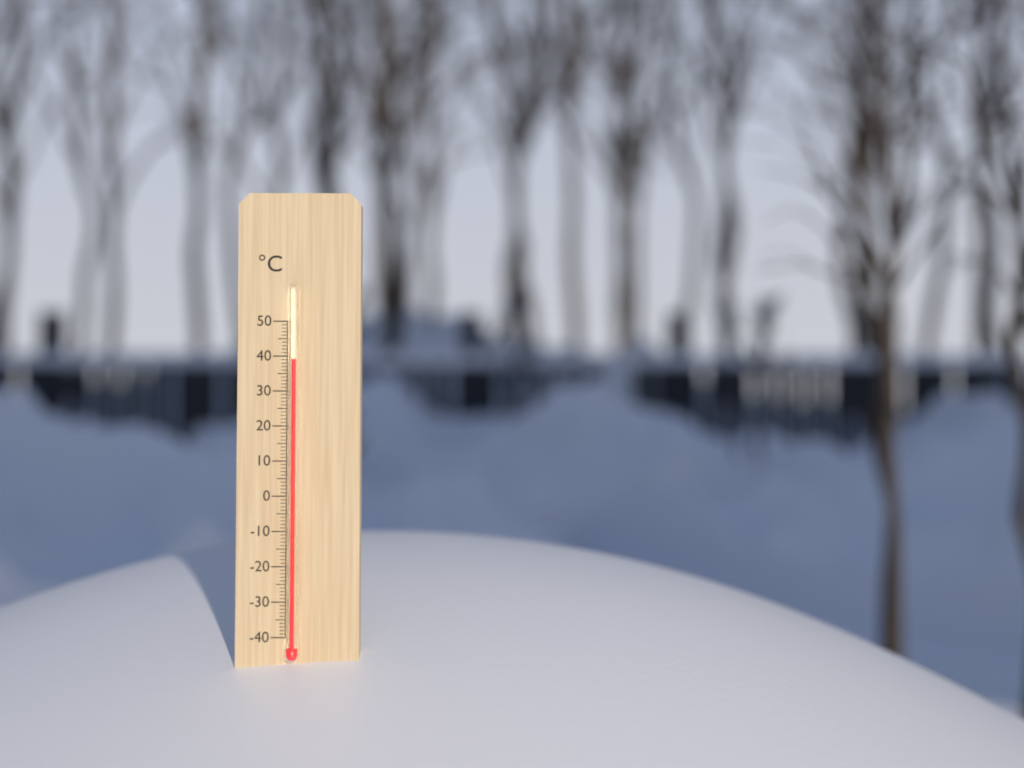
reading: 39 °C
